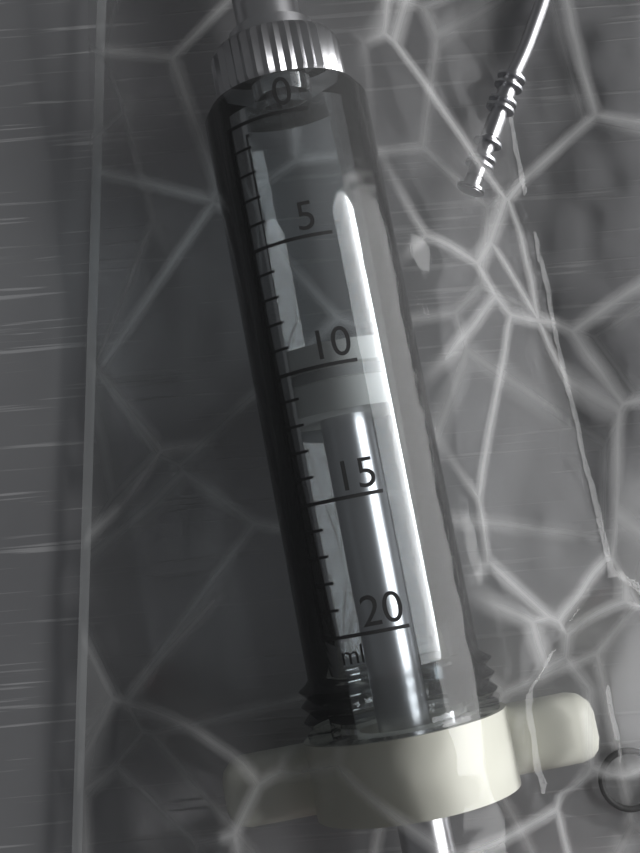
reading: 9 ml
